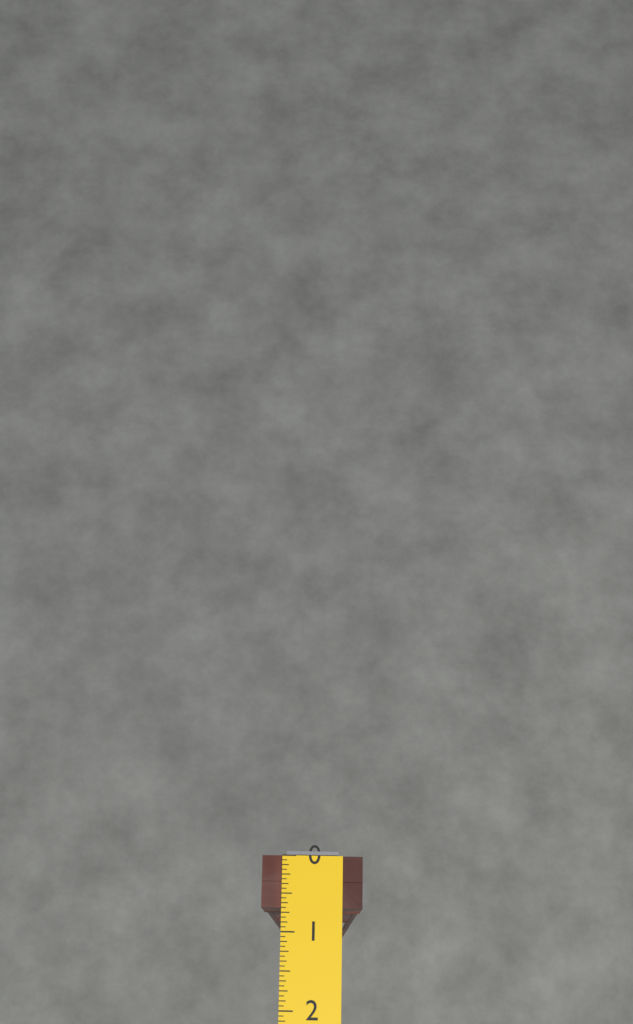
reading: 0.6875 (no unit)
